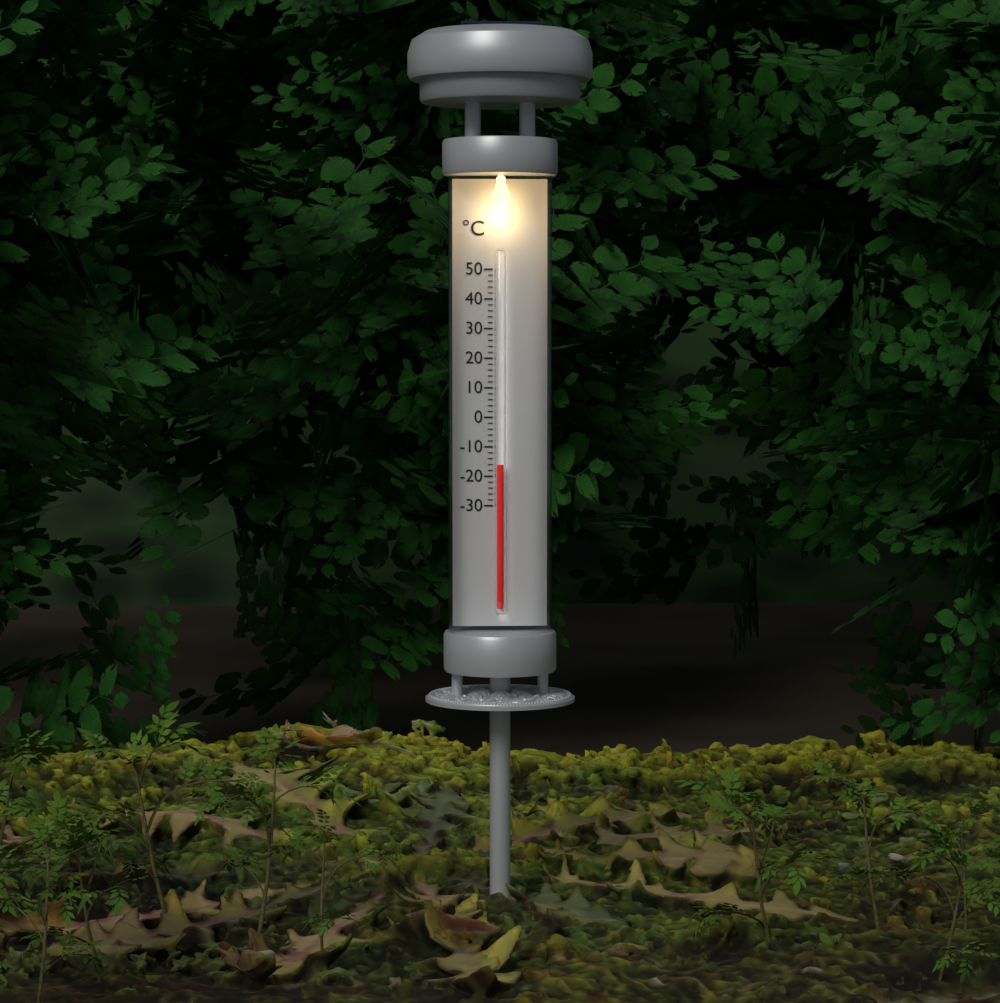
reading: -16 °C
